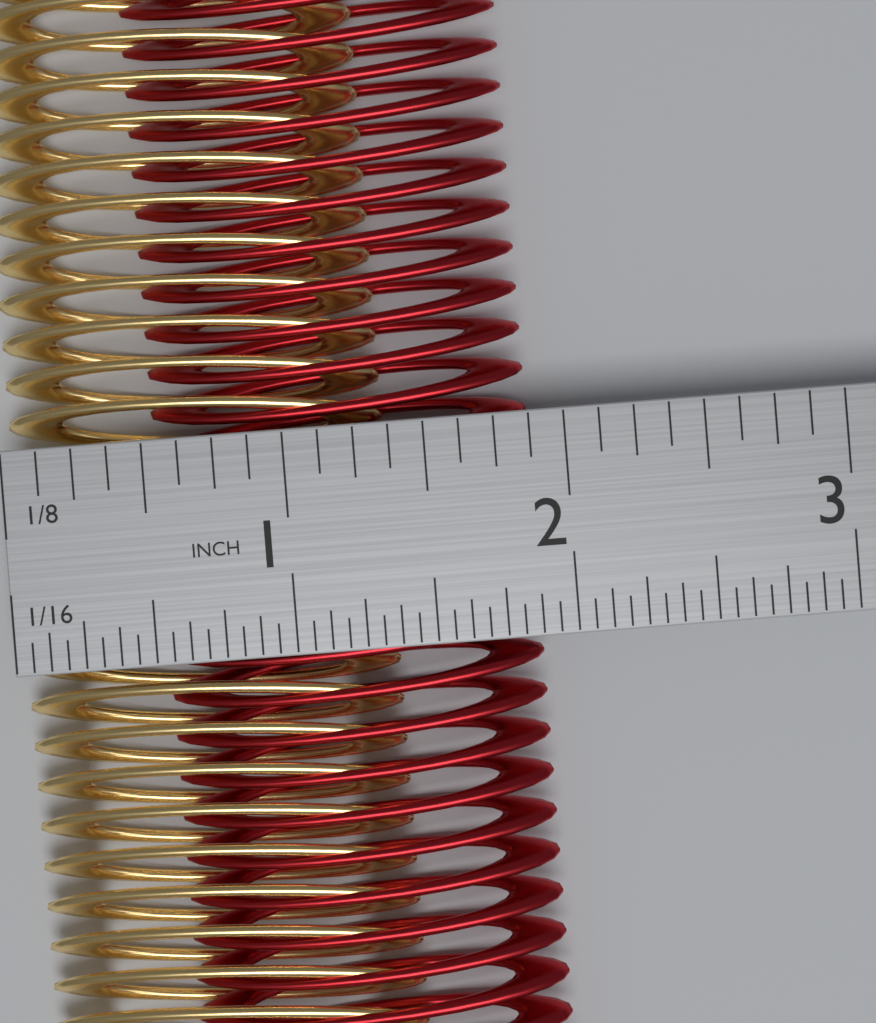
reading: 1.8750 in
